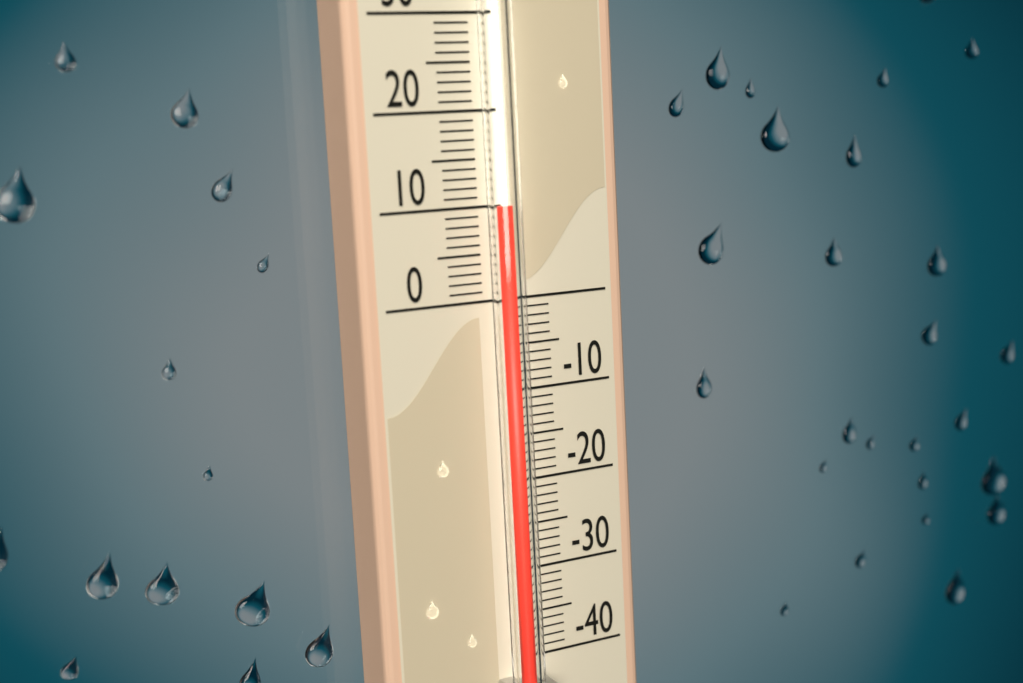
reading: 10 (no unit)
